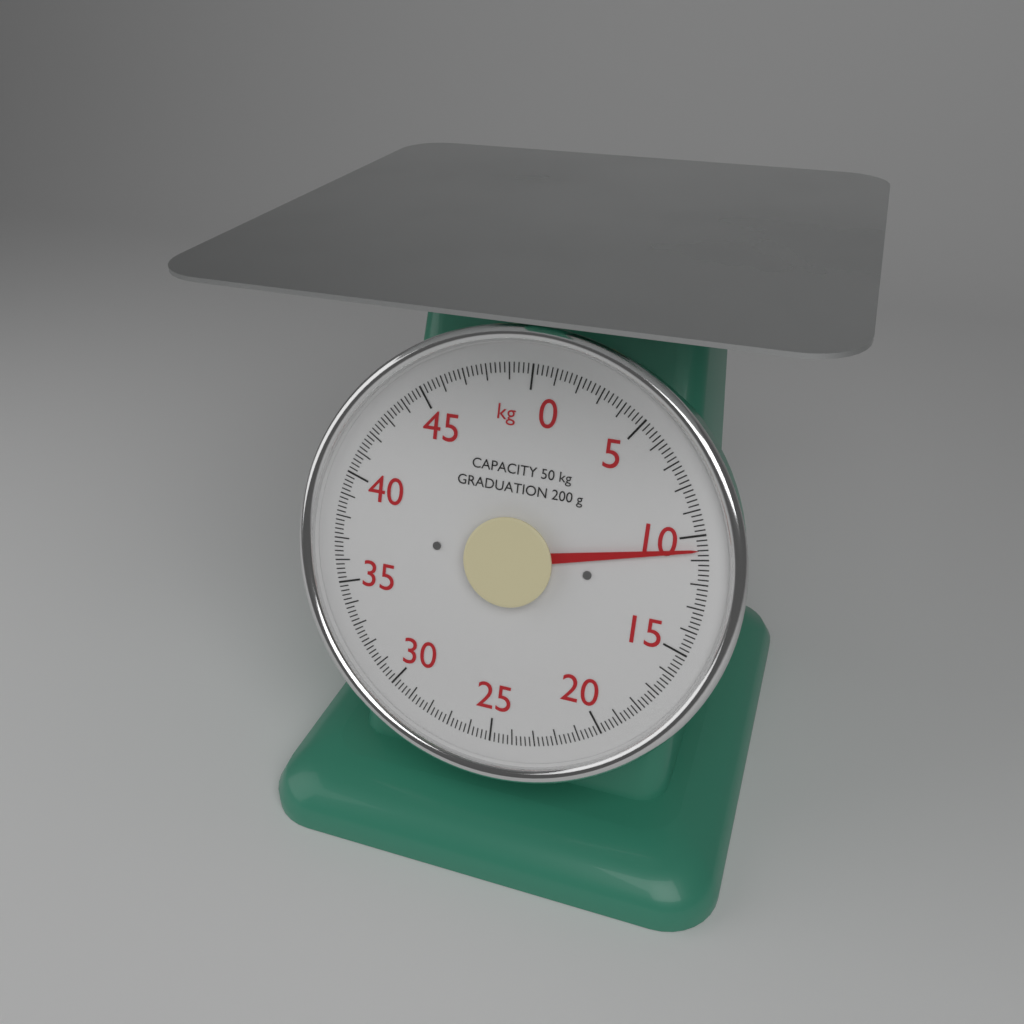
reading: 10.6 kg
